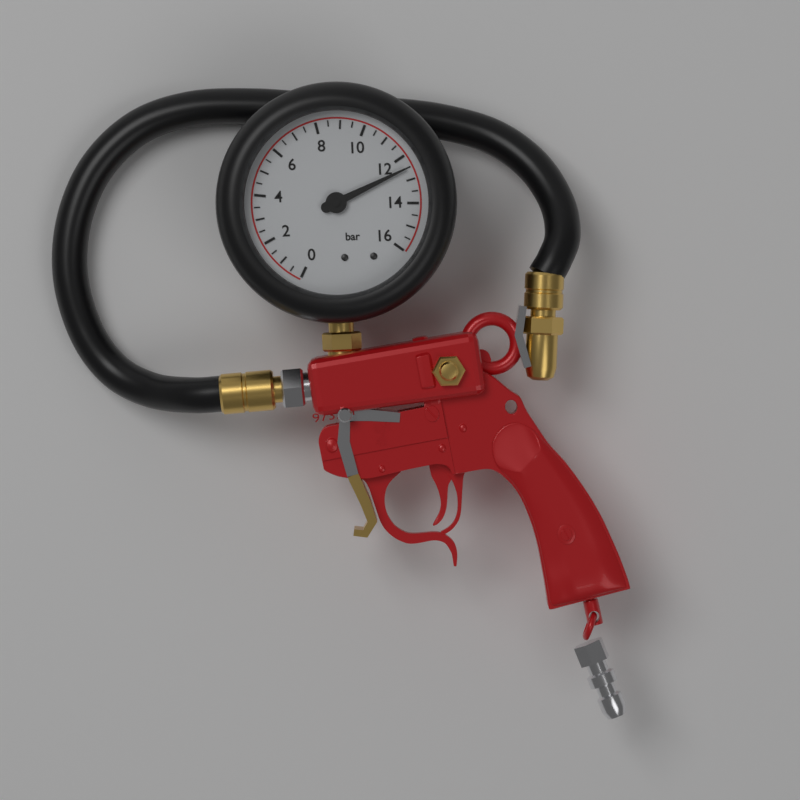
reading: 12.5 bar
